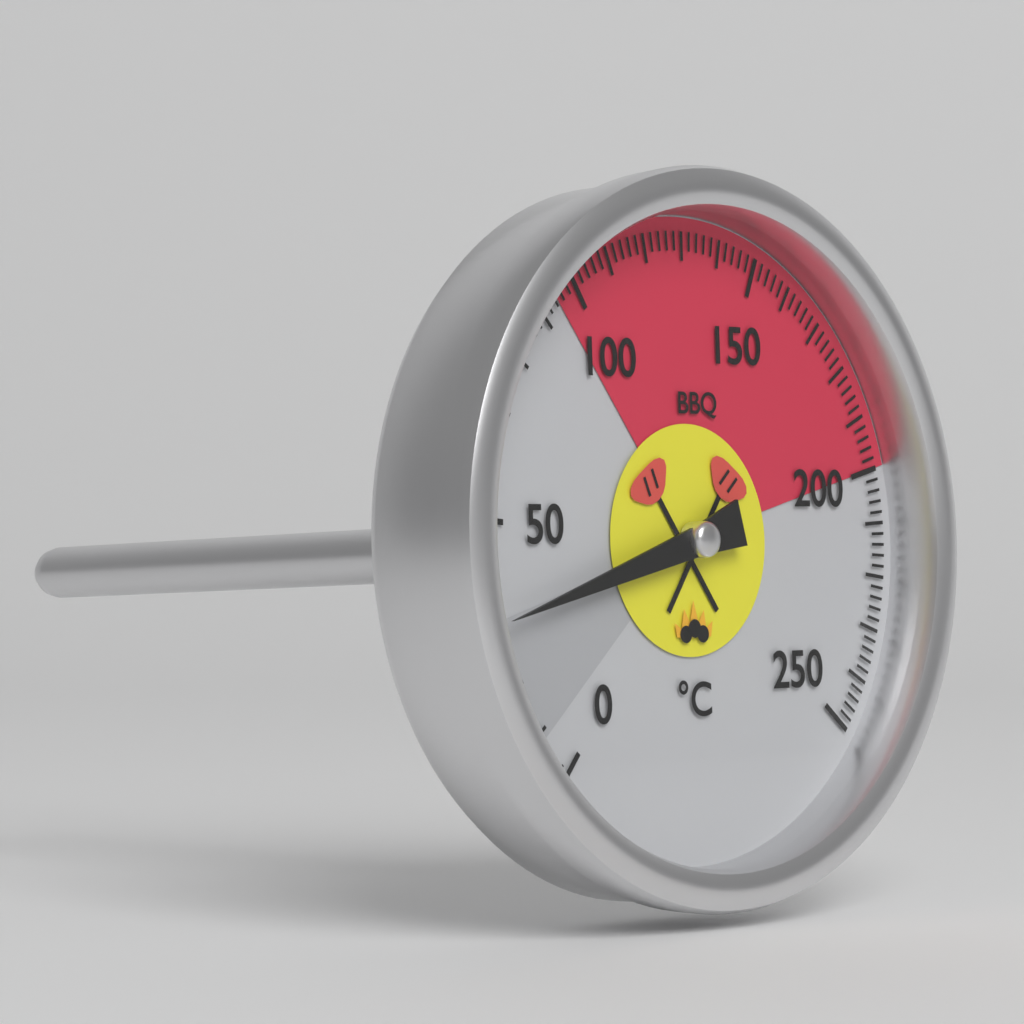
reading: 32 °C
